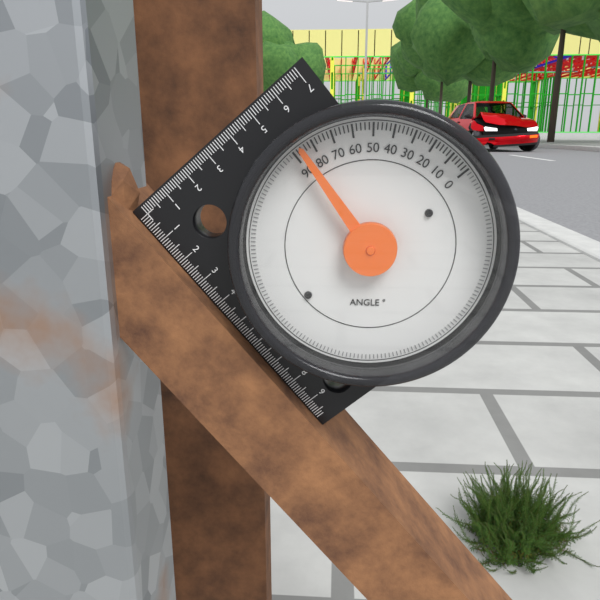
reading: 86 °
